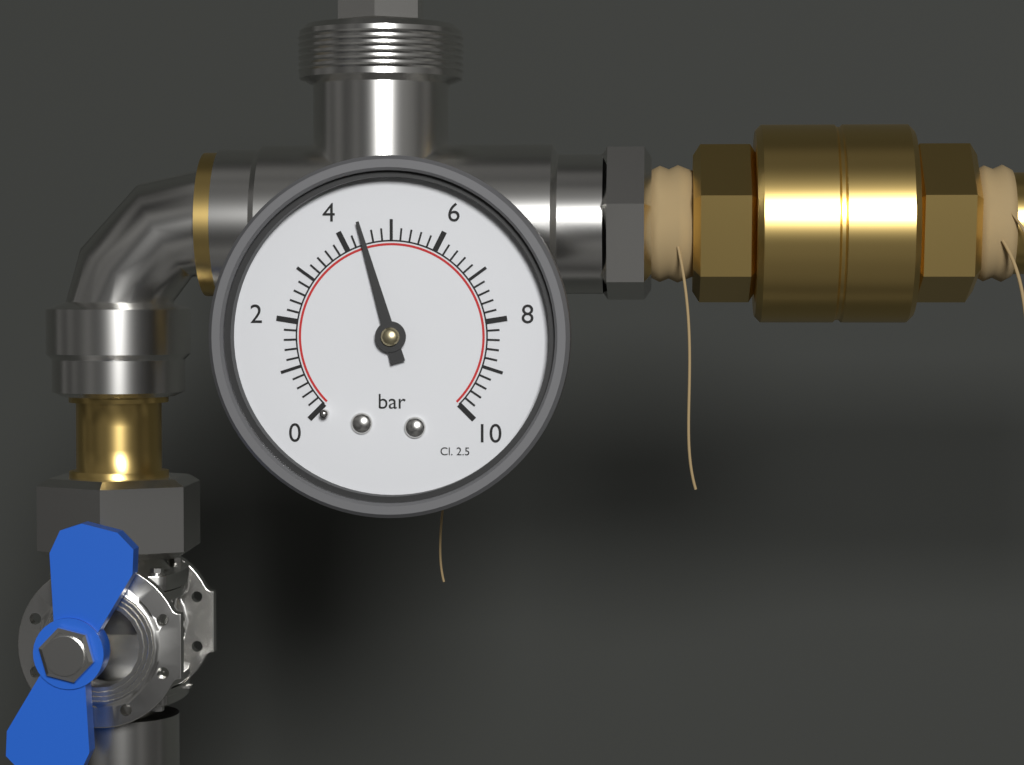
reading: 4.4 bar
